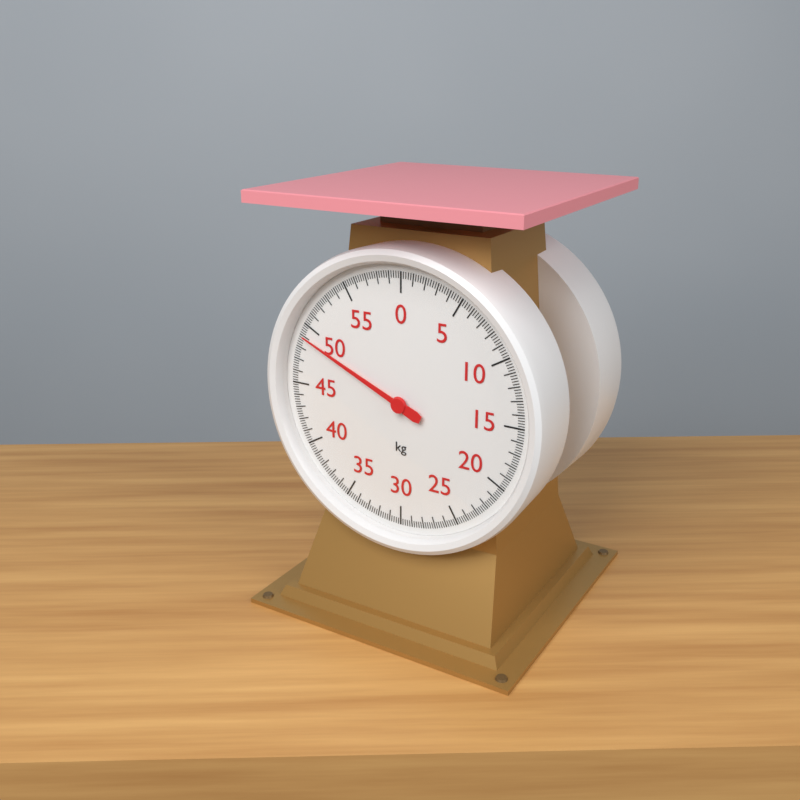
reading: 49.0 kg
